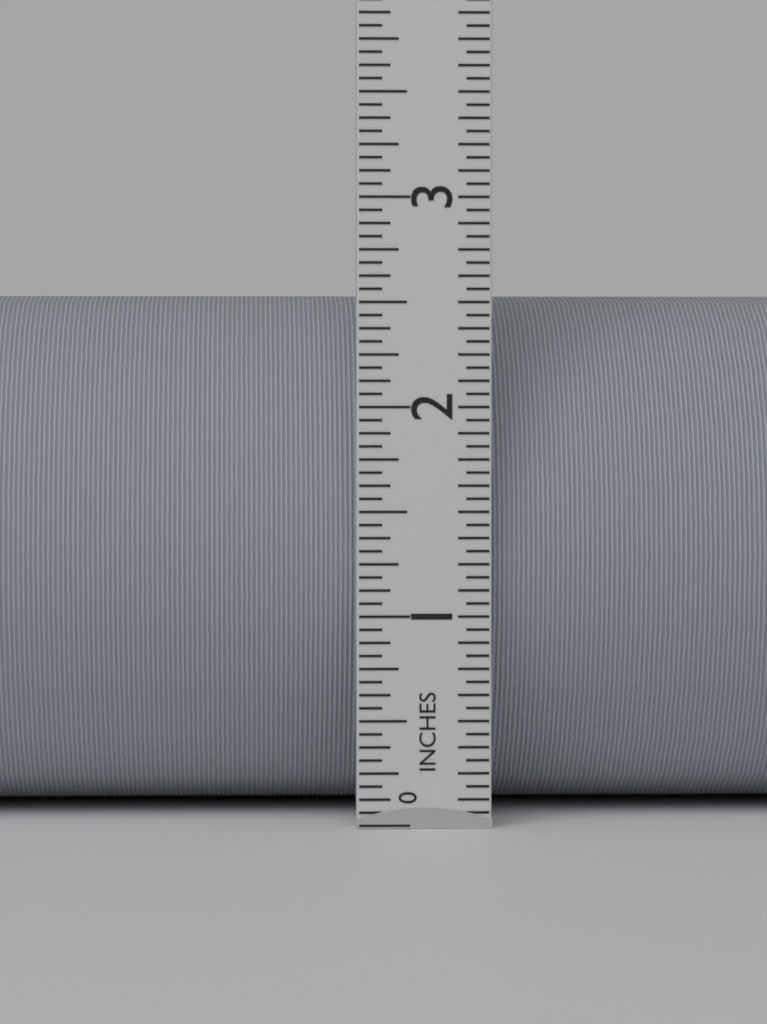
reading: 2.5625 in
